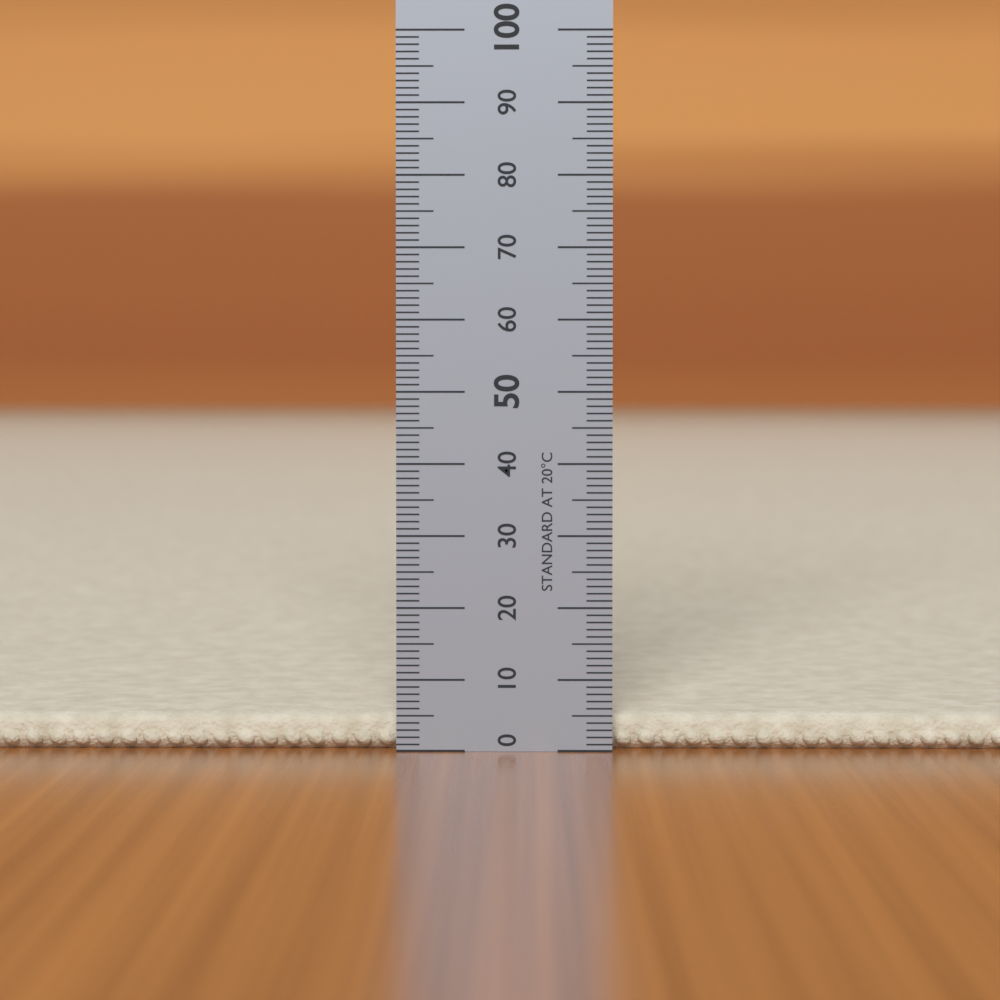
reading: 5 (no unit)
